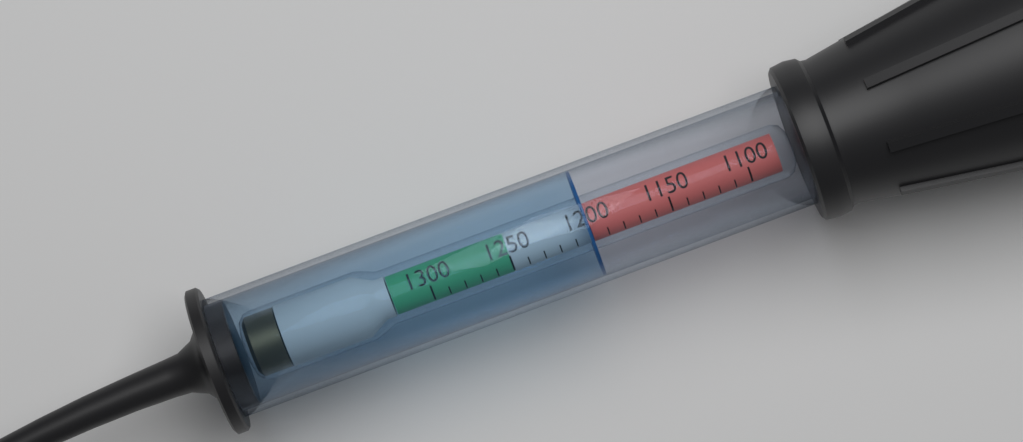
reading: 1200 (no unit)
